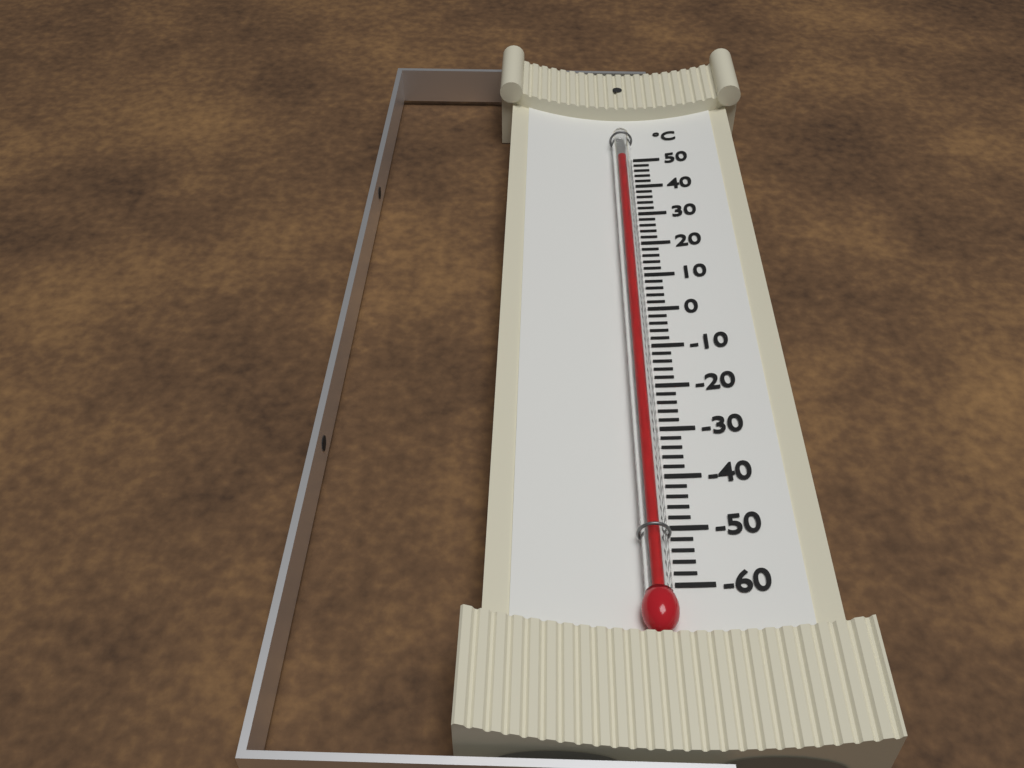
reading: 48 °C
